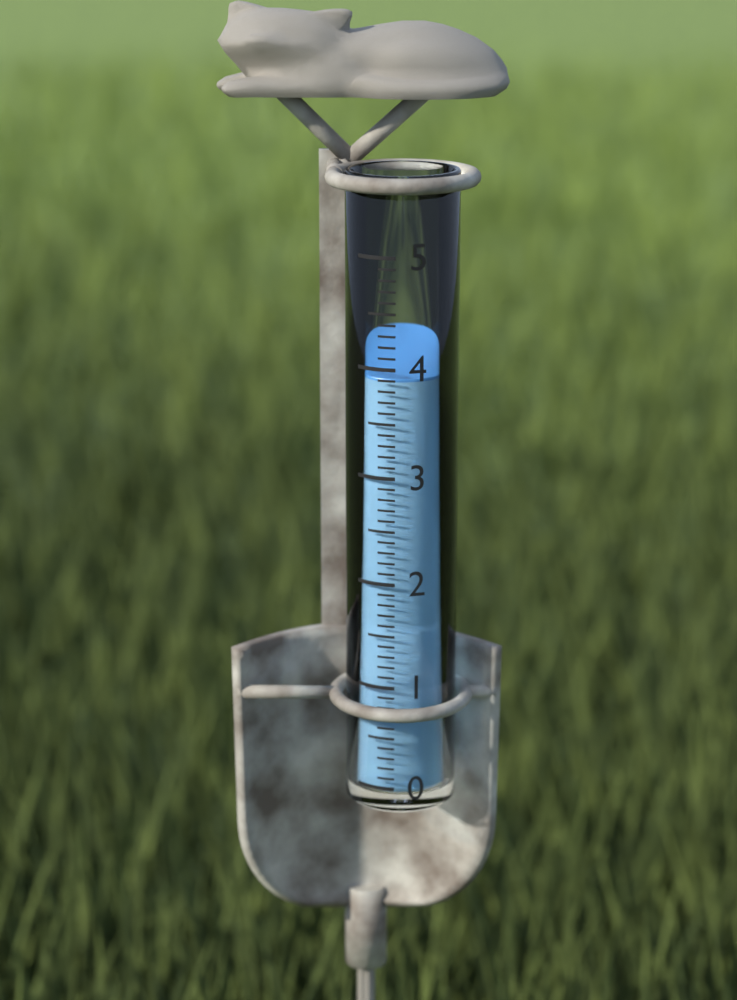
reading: 3.9 (no unit)
